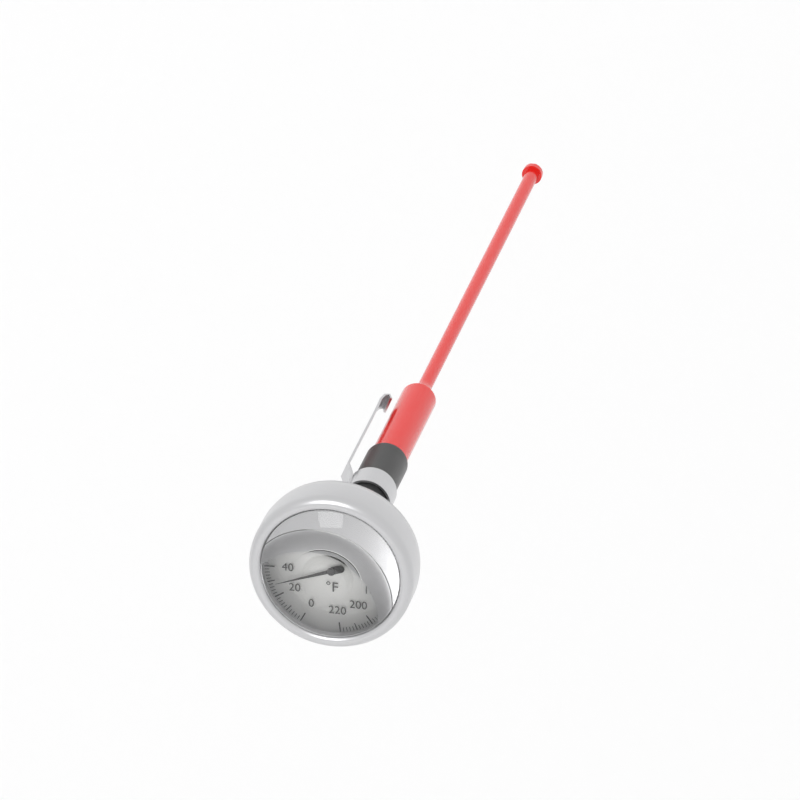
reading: 28 °F
